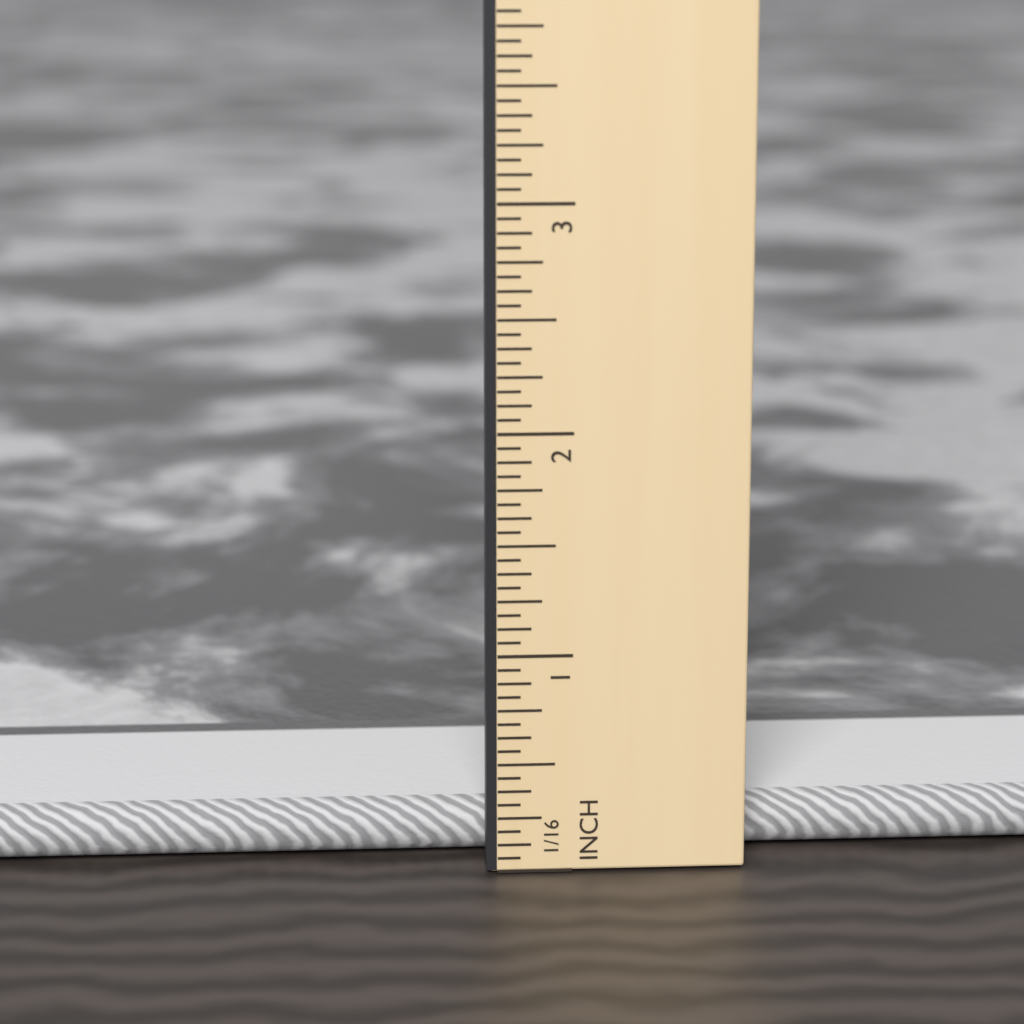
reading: 0.2500 in
